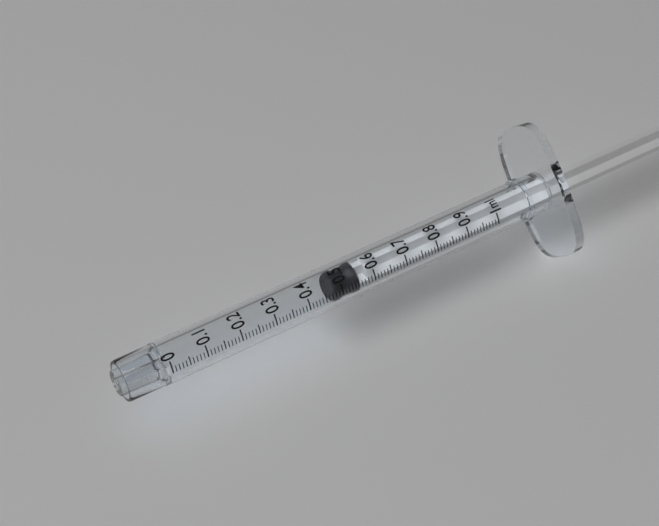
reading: 0.48 ml
